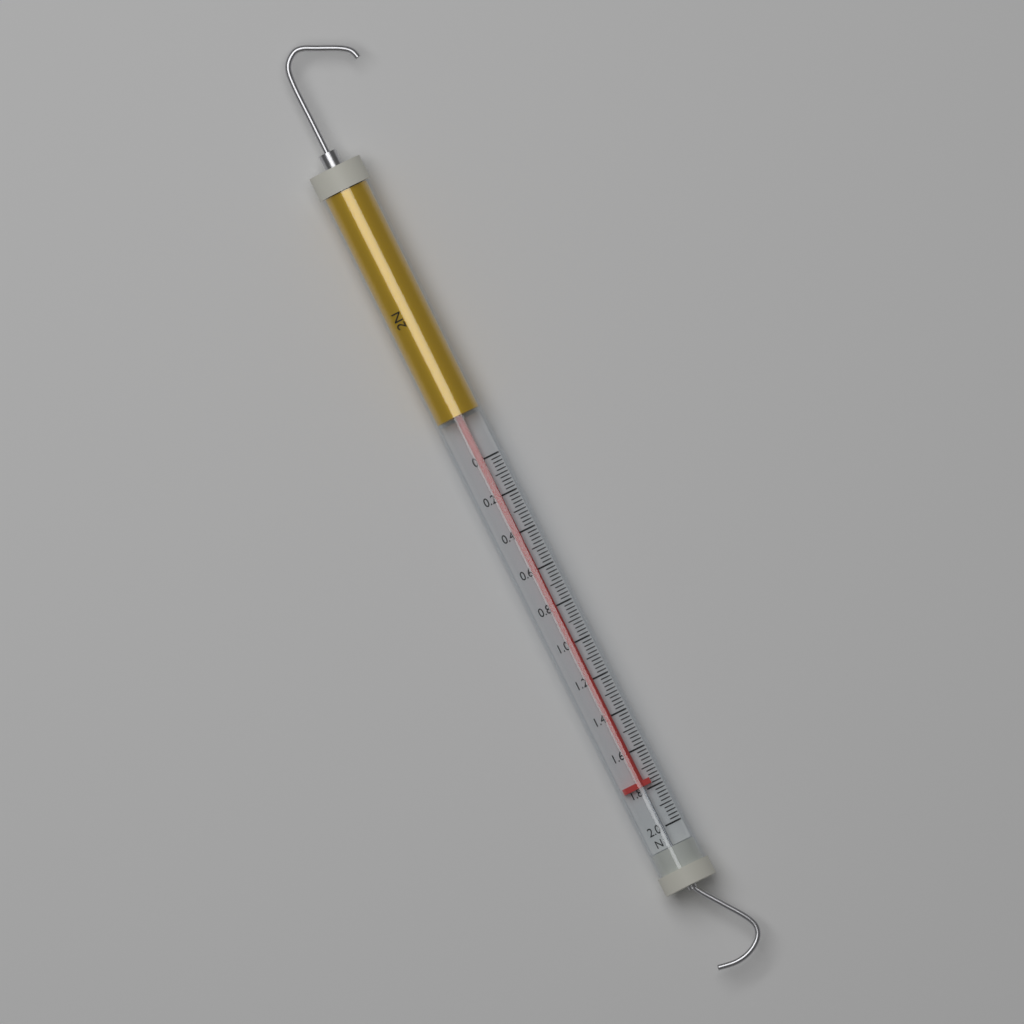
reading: 1.78 N
